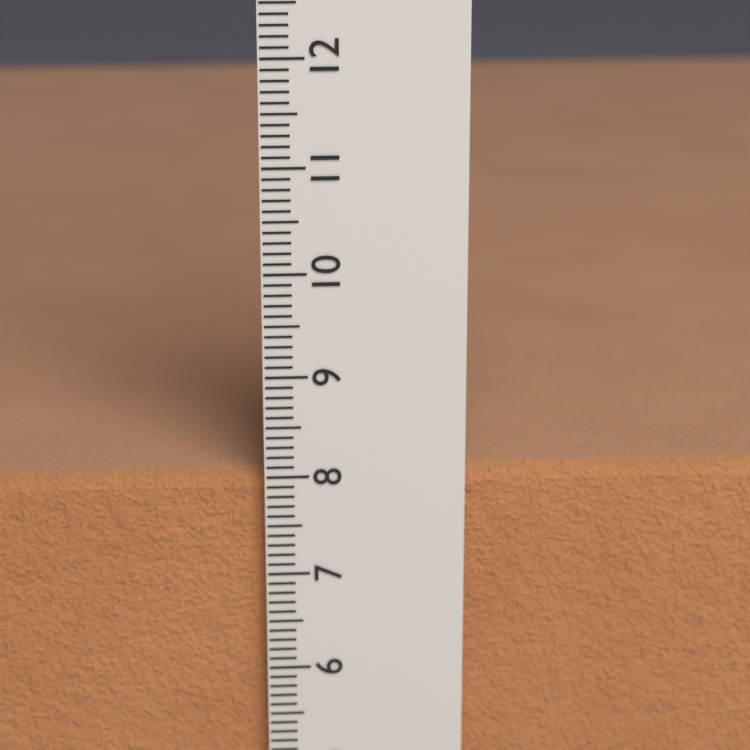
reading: 8.0 cm
